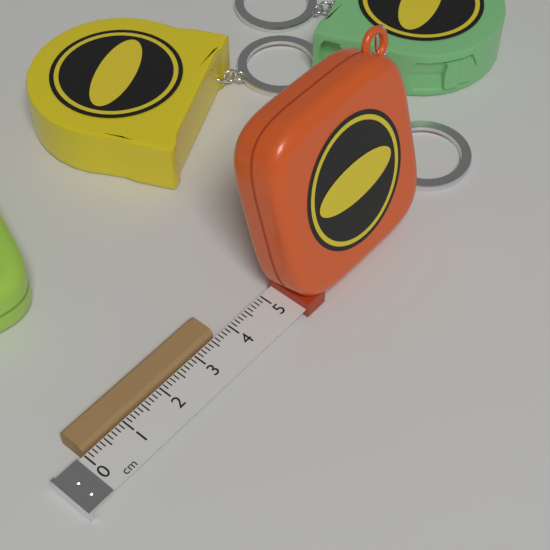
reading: 3.6 cm
